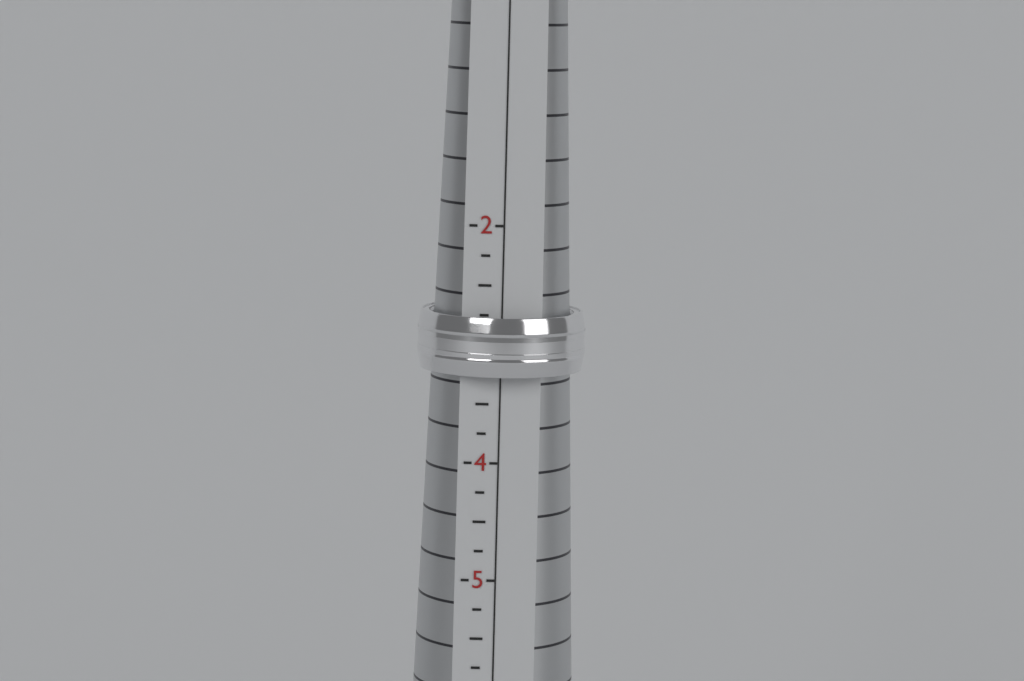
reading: 3.25 (no unit)
